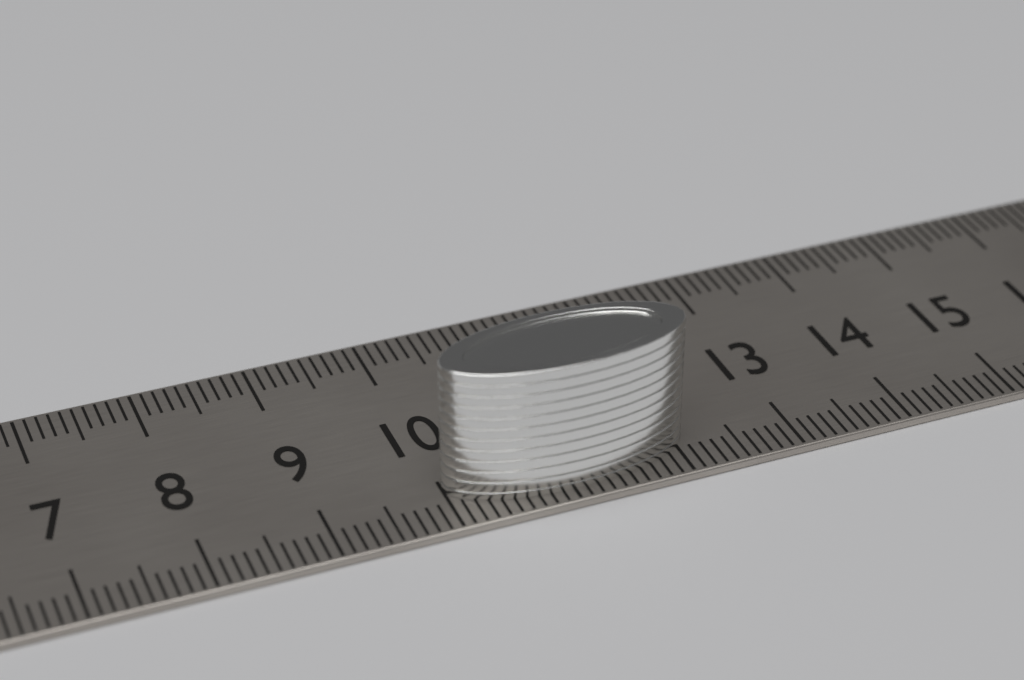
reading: 12.1 cm
